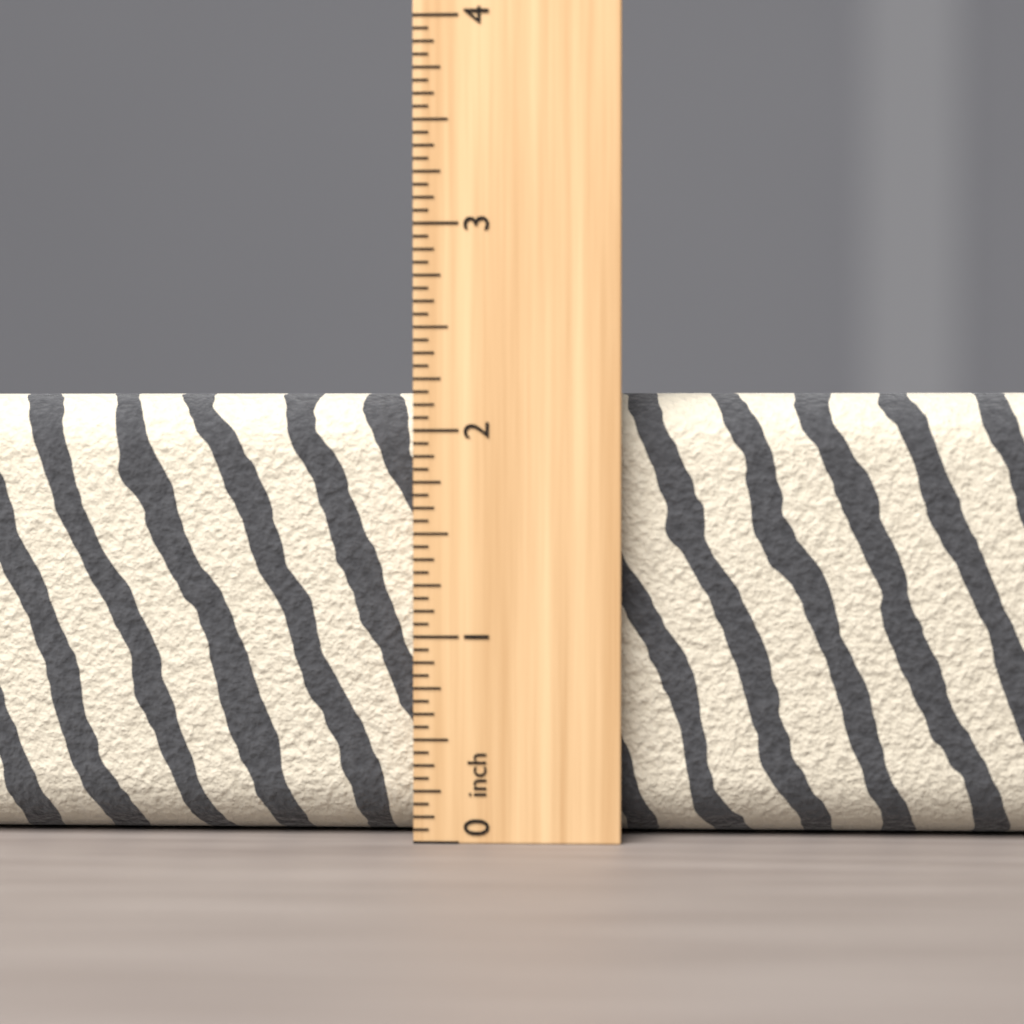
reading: 2.1875 inch
